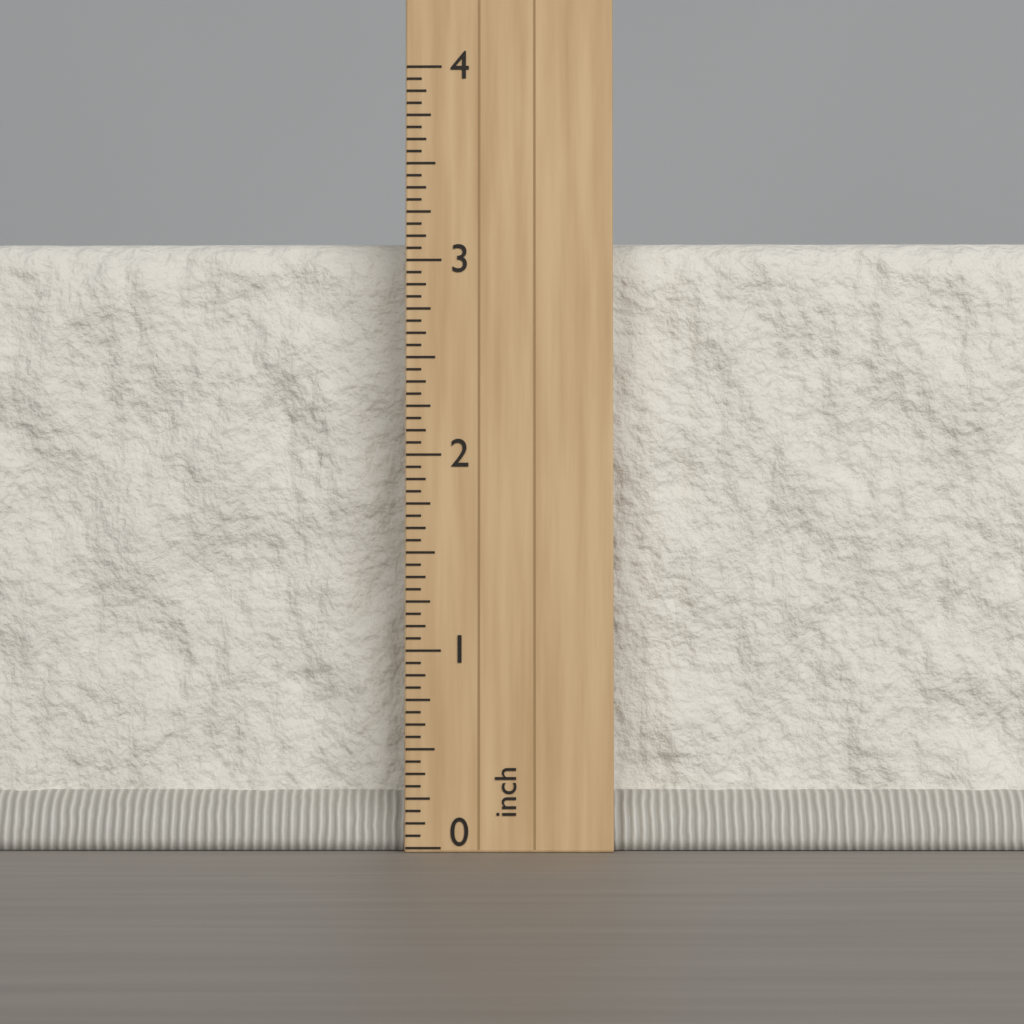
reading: 3.1875 inch
